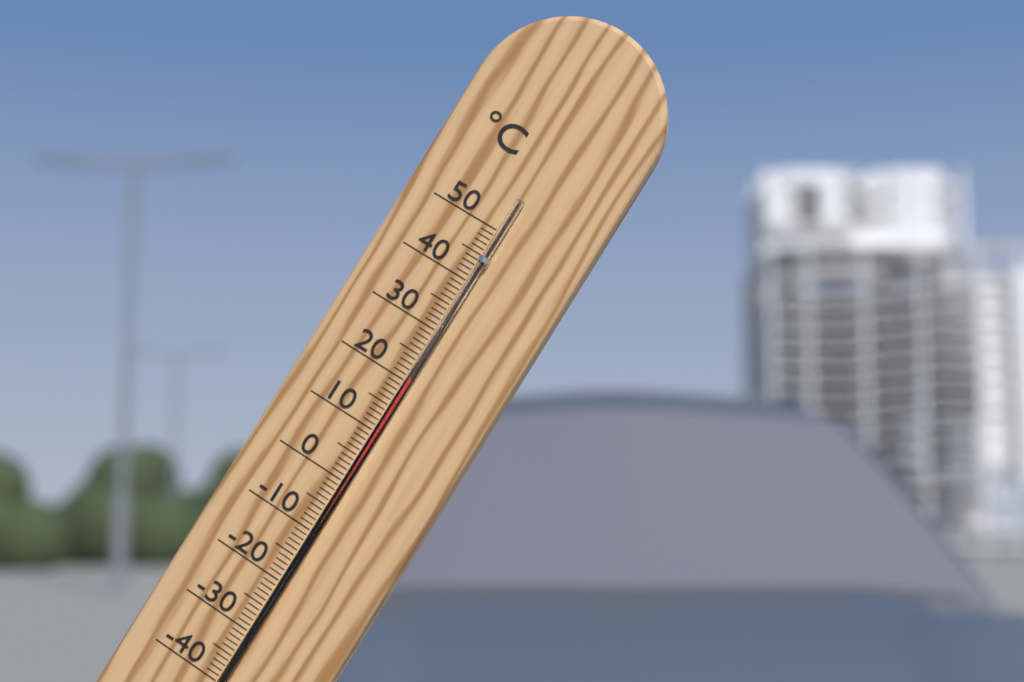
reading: 21 °C
